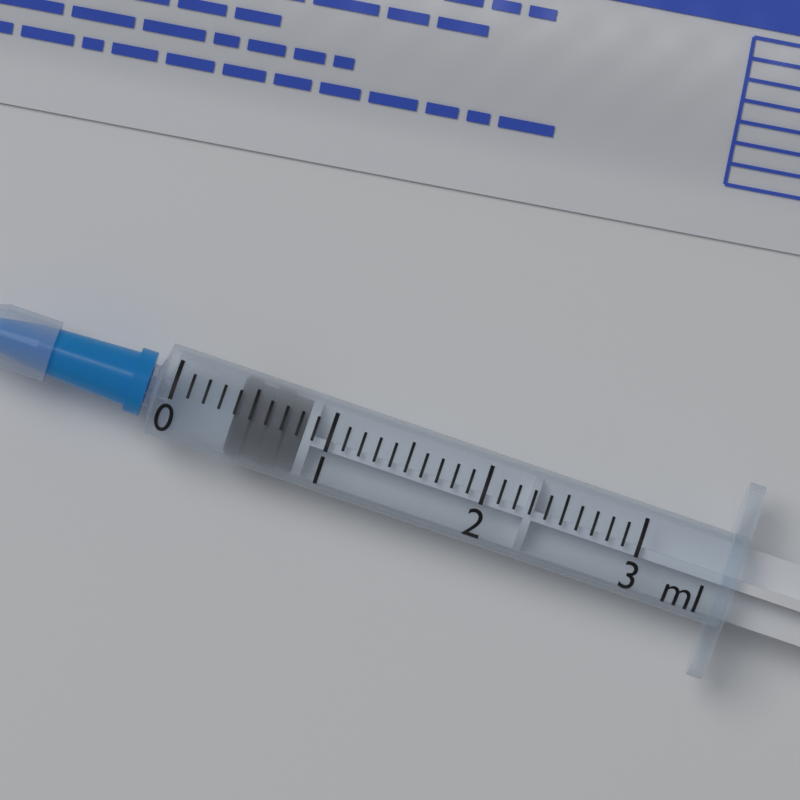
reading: 0.4 ml
